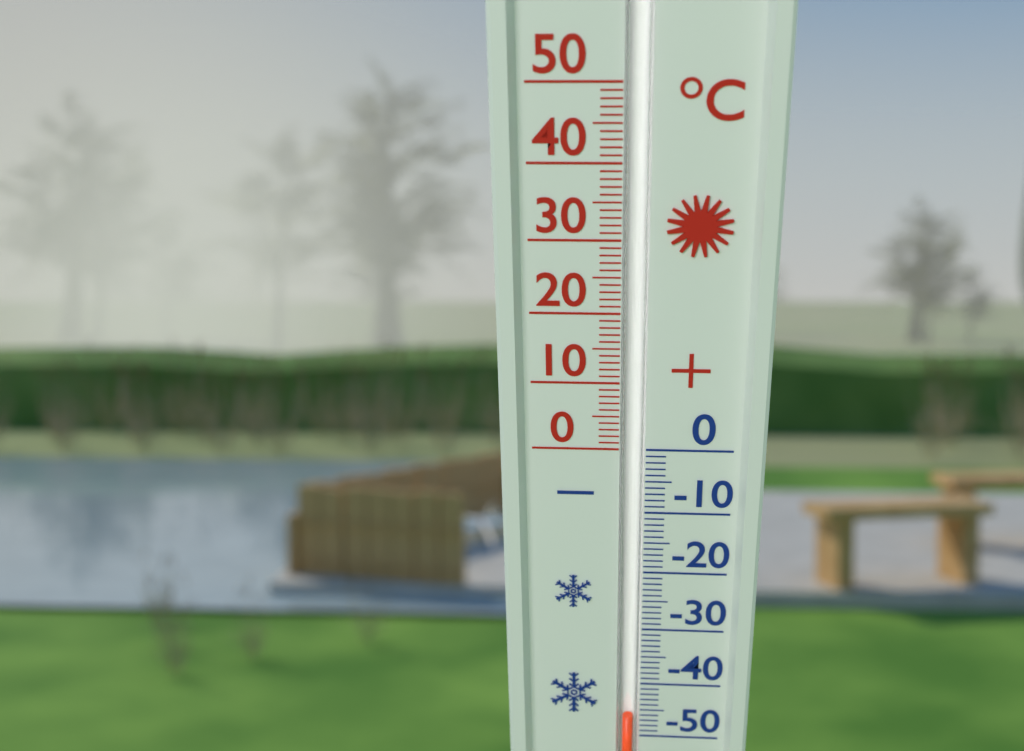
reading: -46 °C
